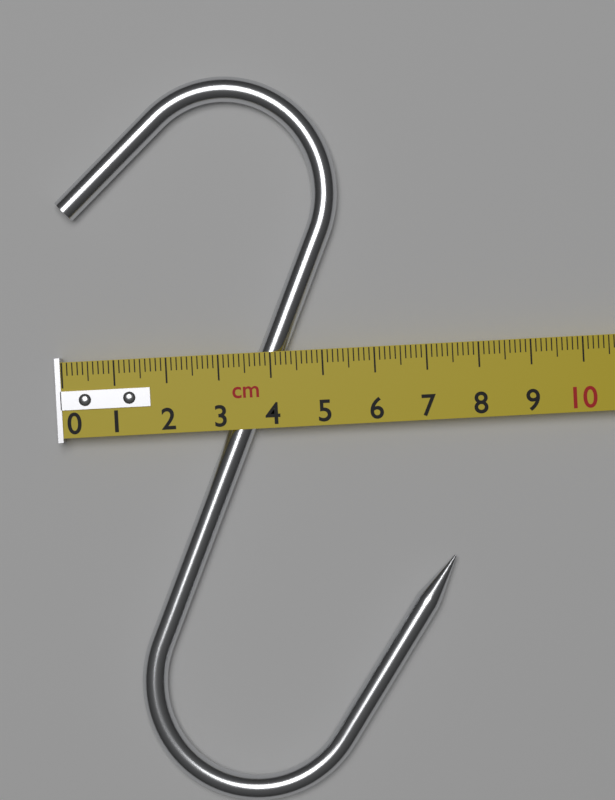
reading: 7.4 cm
